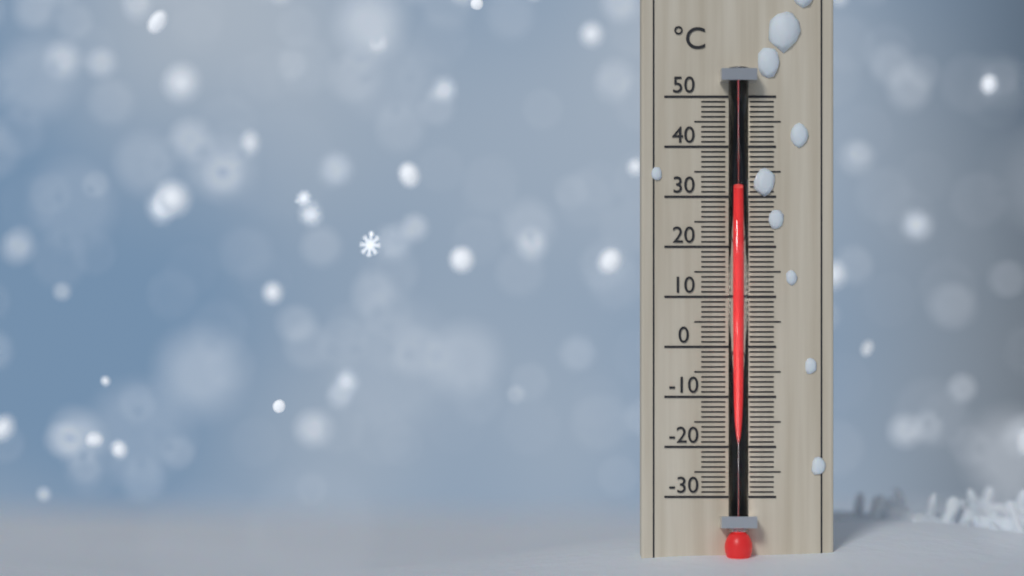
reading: 31 °C
